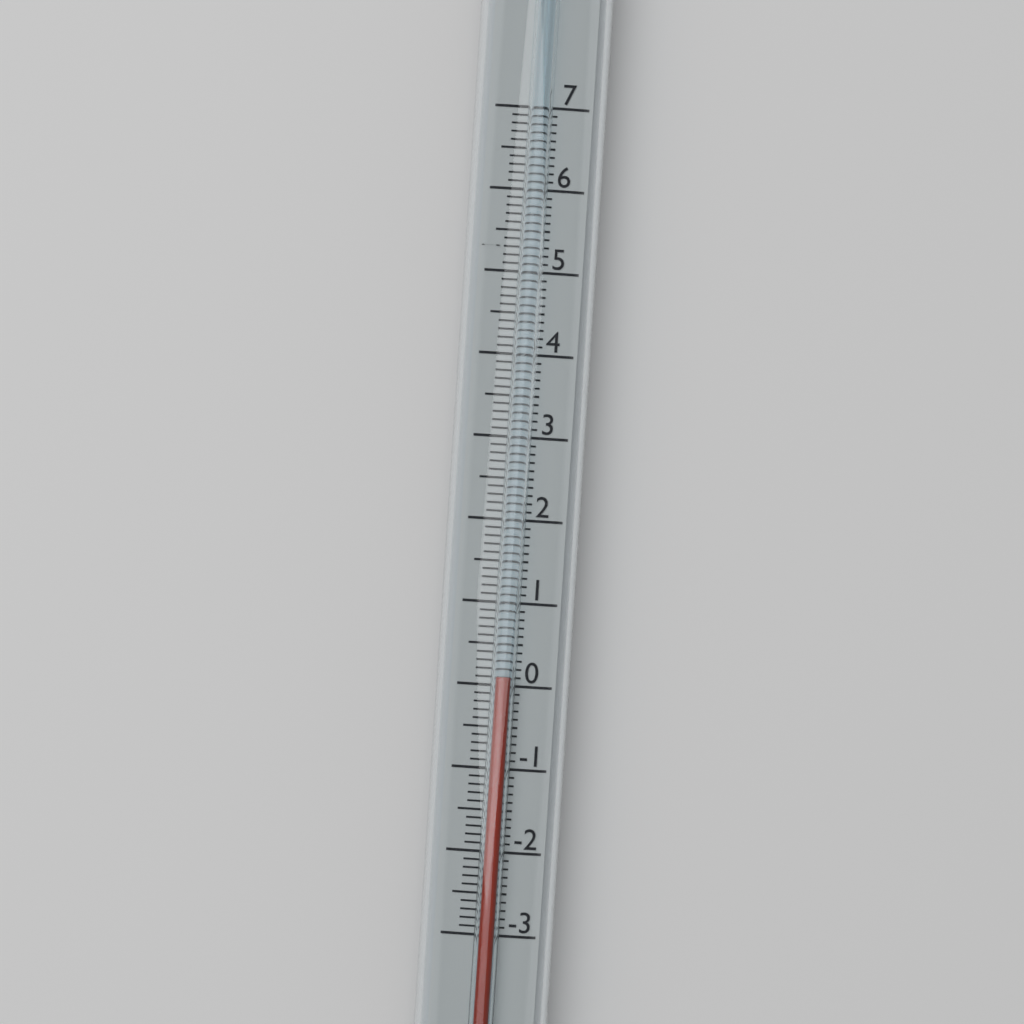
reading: 0.1 (no unit)
